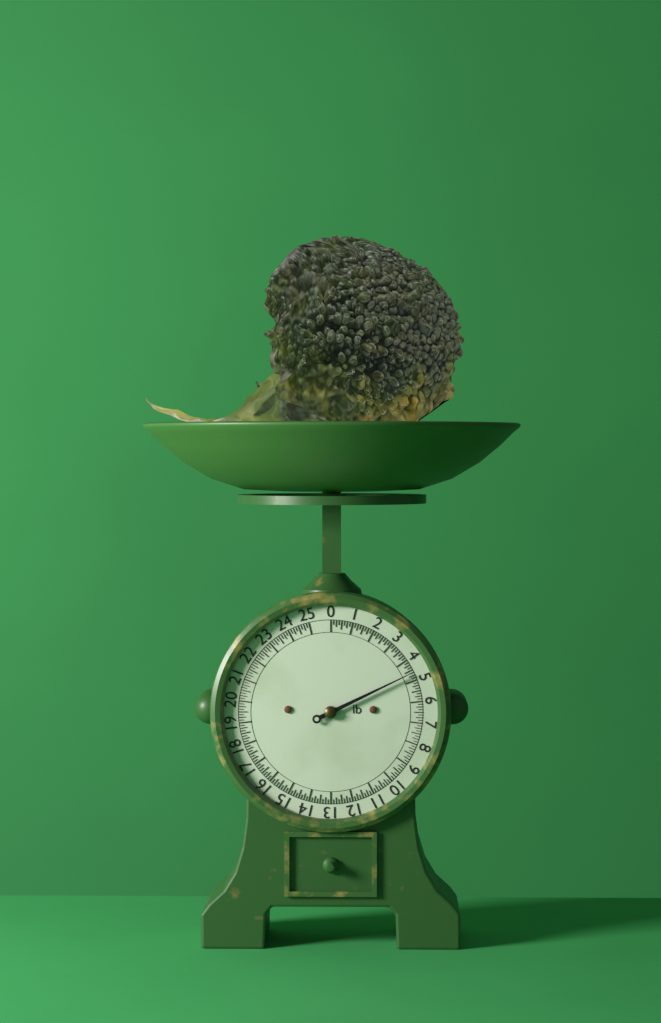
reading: 4.625 lb
